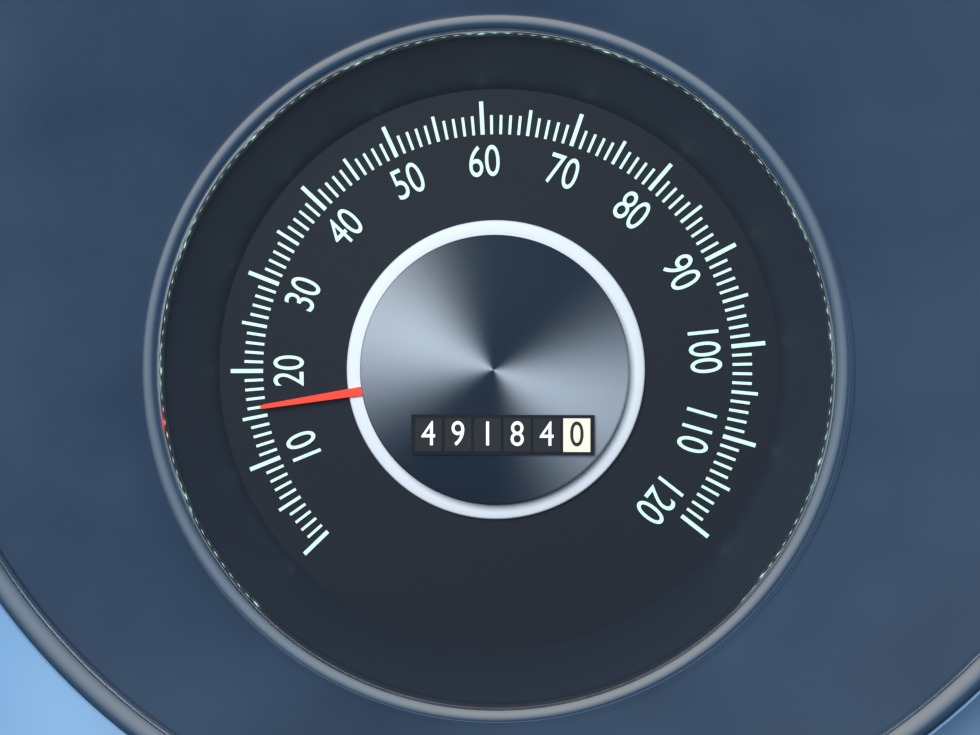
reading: 16 (no unit)
